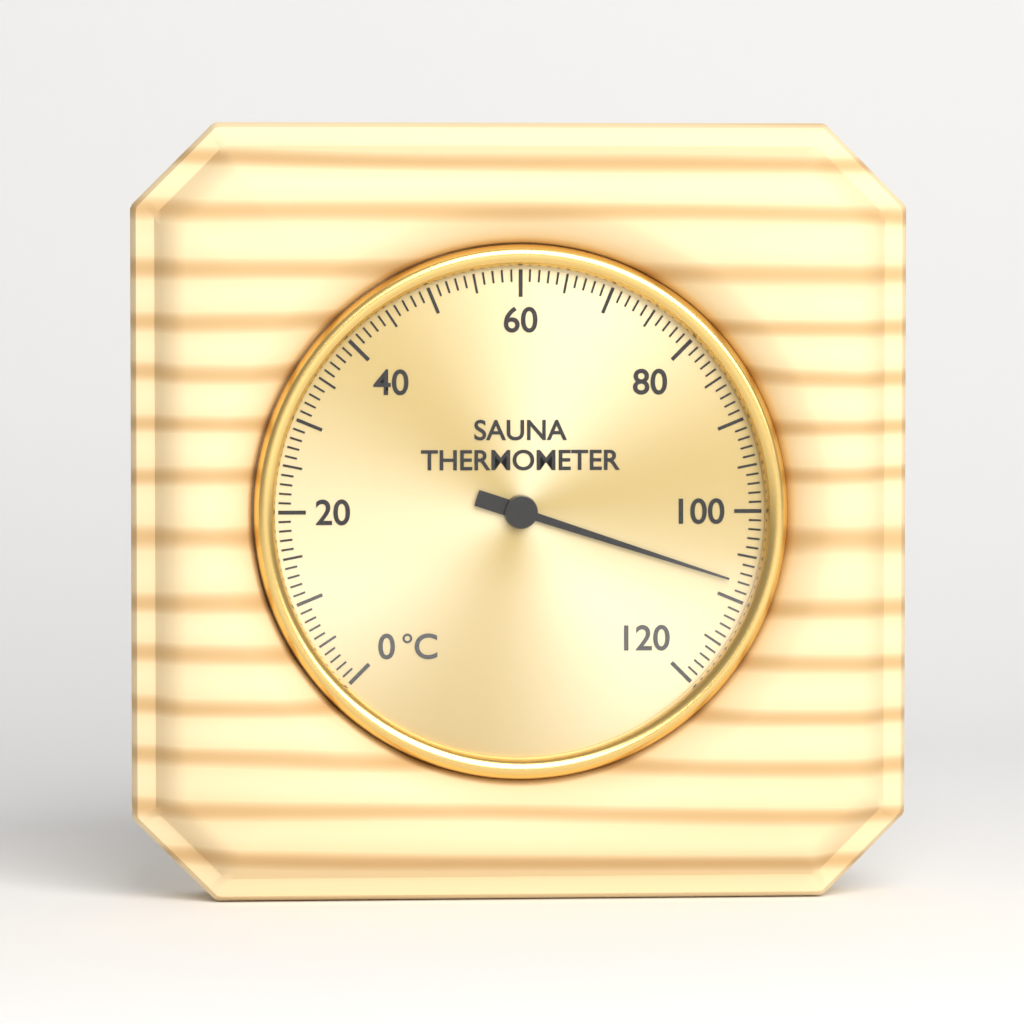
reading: 108 °C
